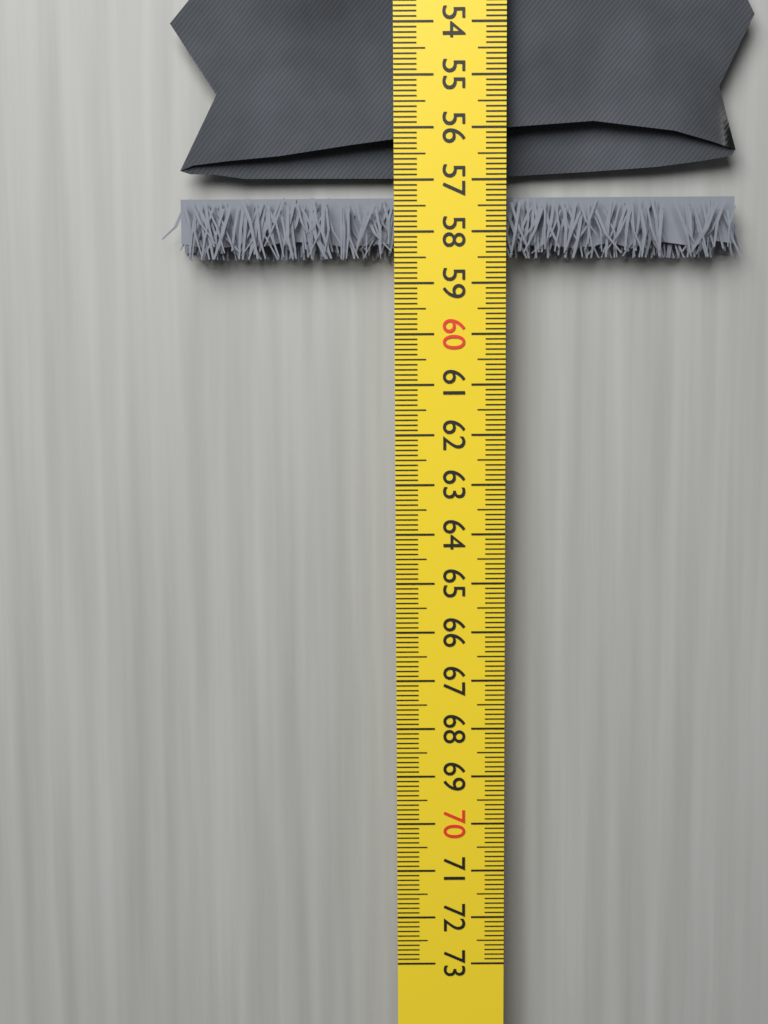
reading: 58.5 cm
